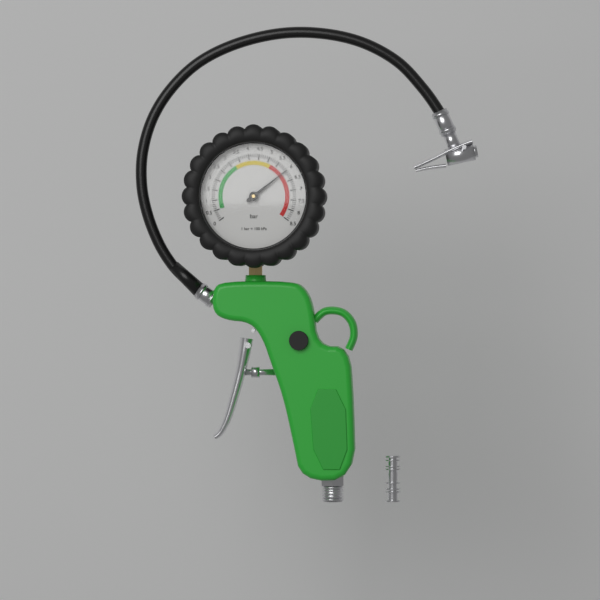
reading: 6.0 bar
